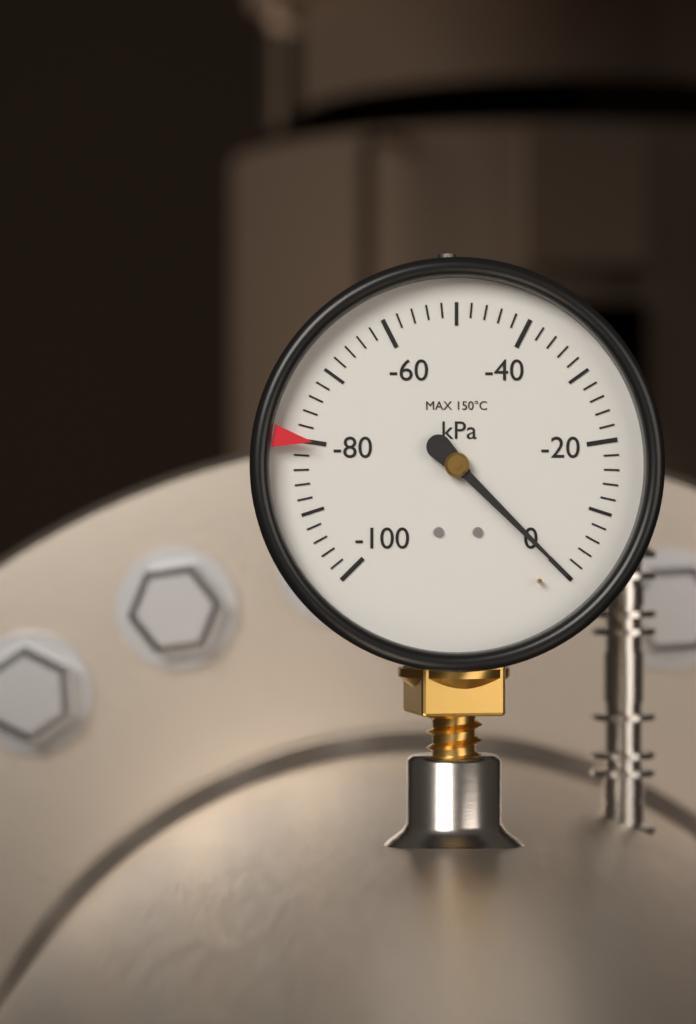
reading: 0 kPa
